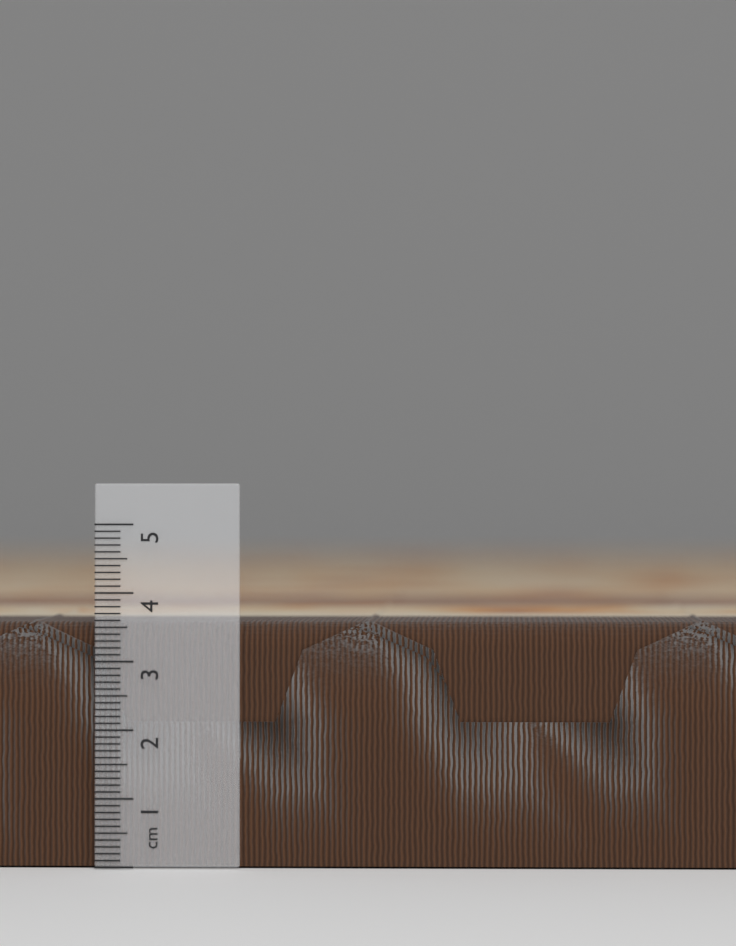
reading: 3.6 cm
